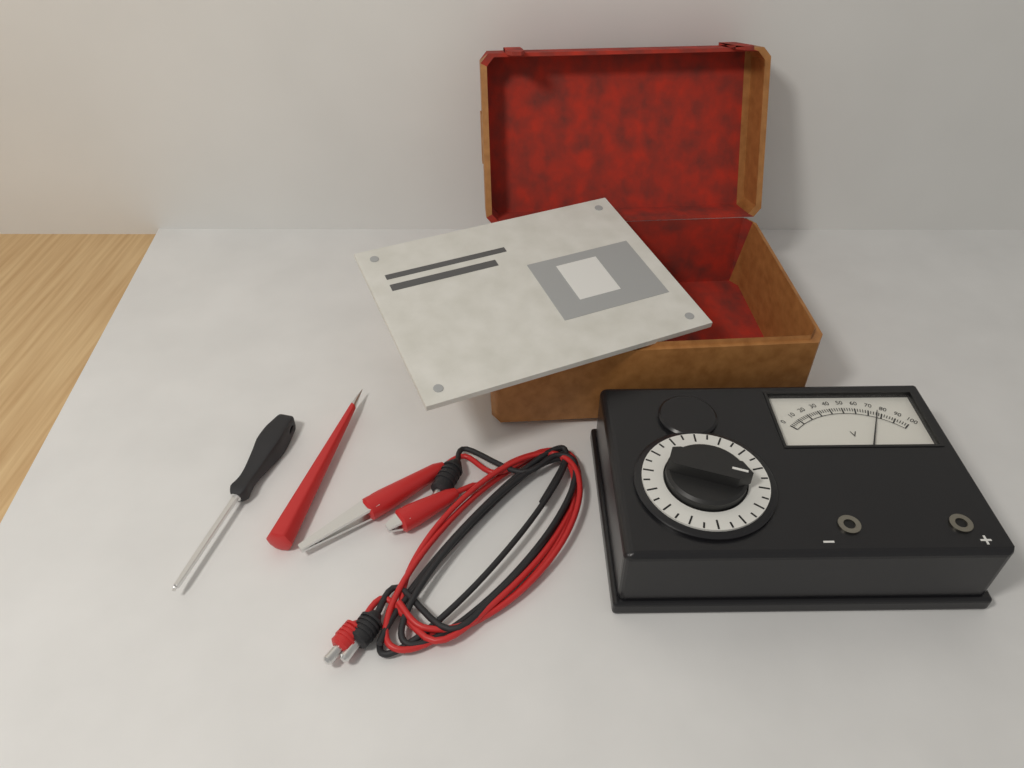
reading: 76 V
